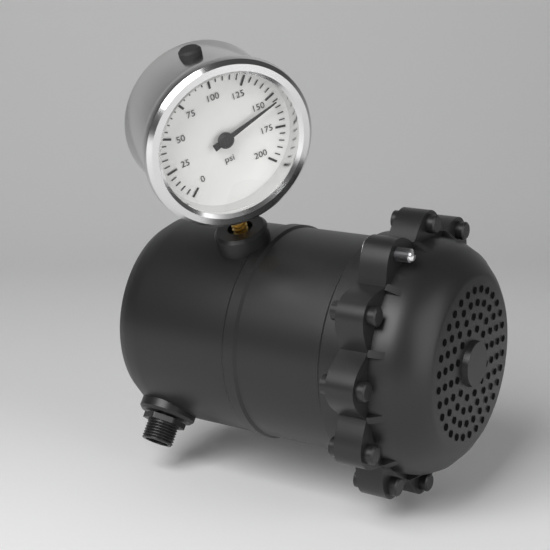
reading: 155 psi
